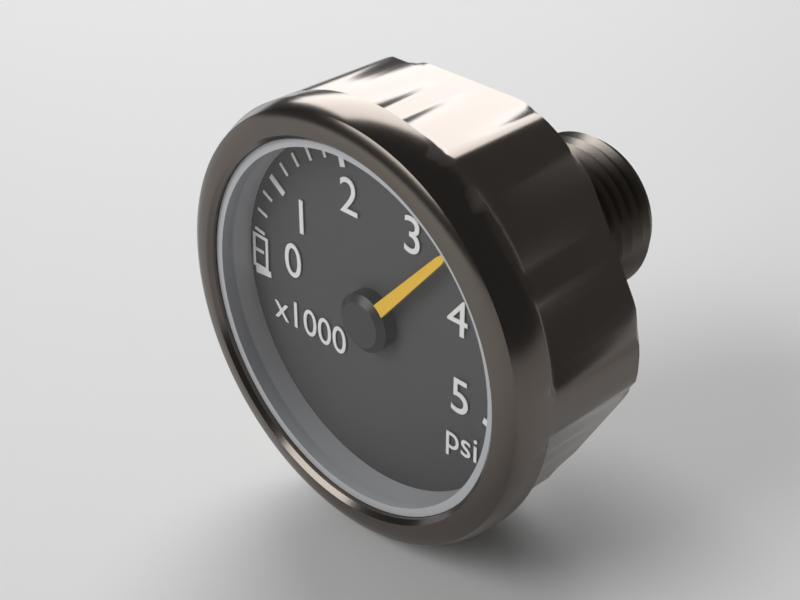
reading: 3400 psi
